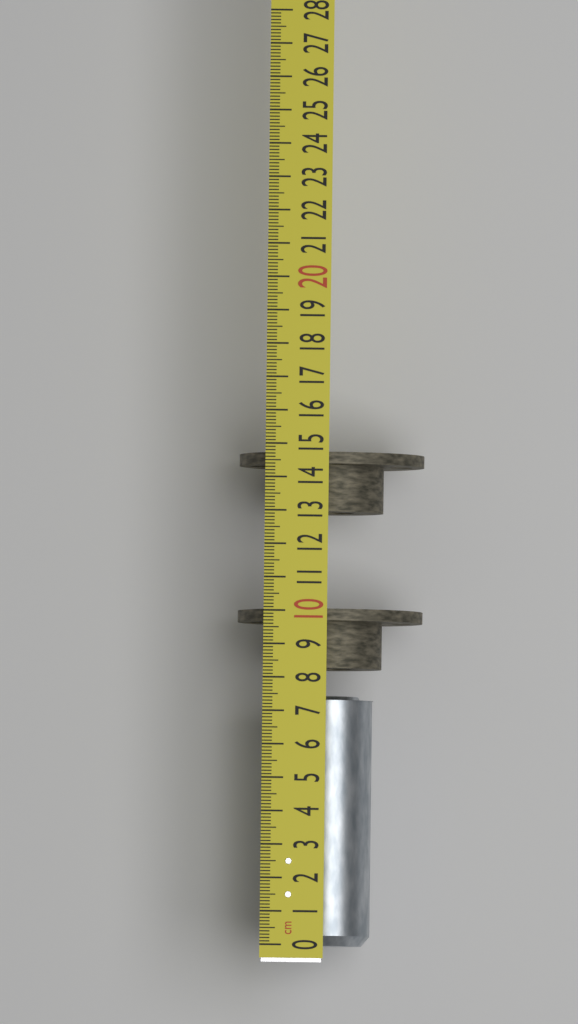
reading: 7.5 cm
